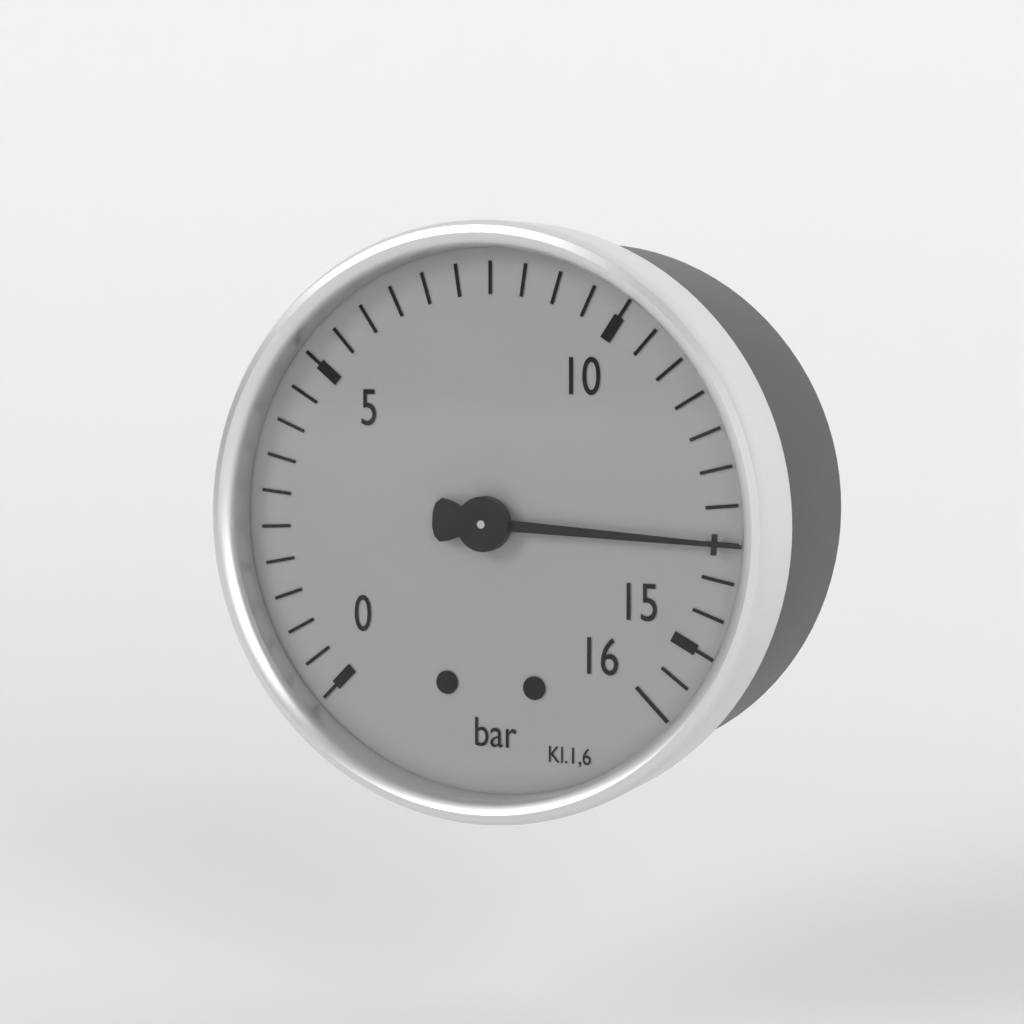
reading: 13.5 bar
